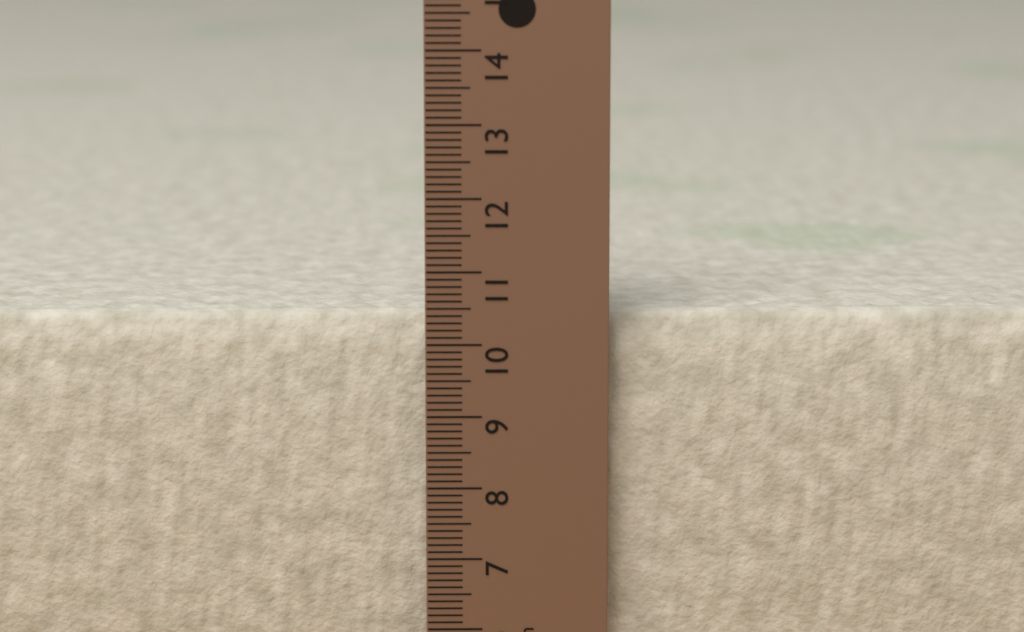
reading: 10.4 cm
